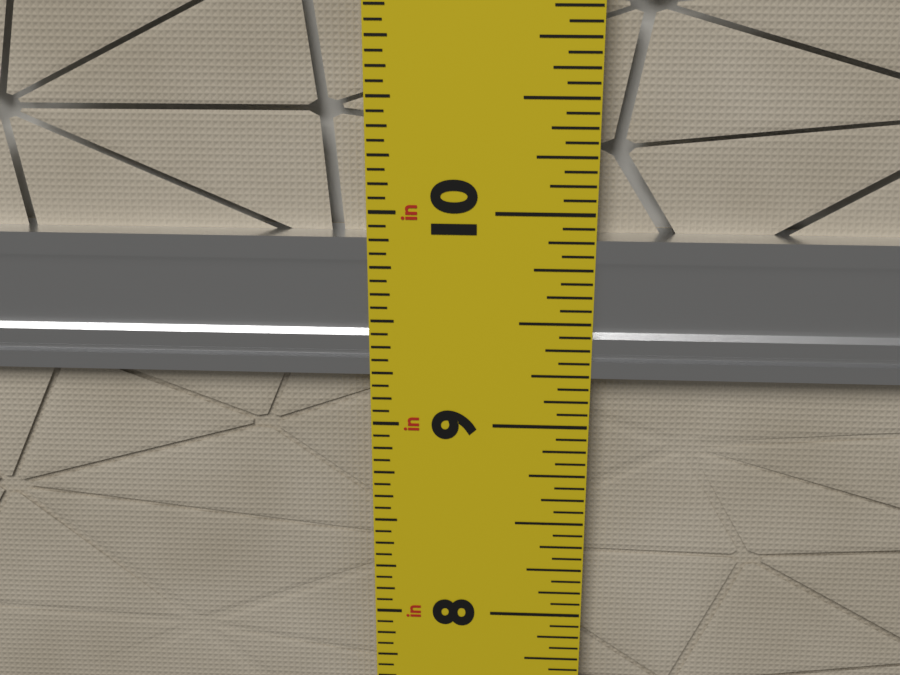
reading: 9.8750 in
